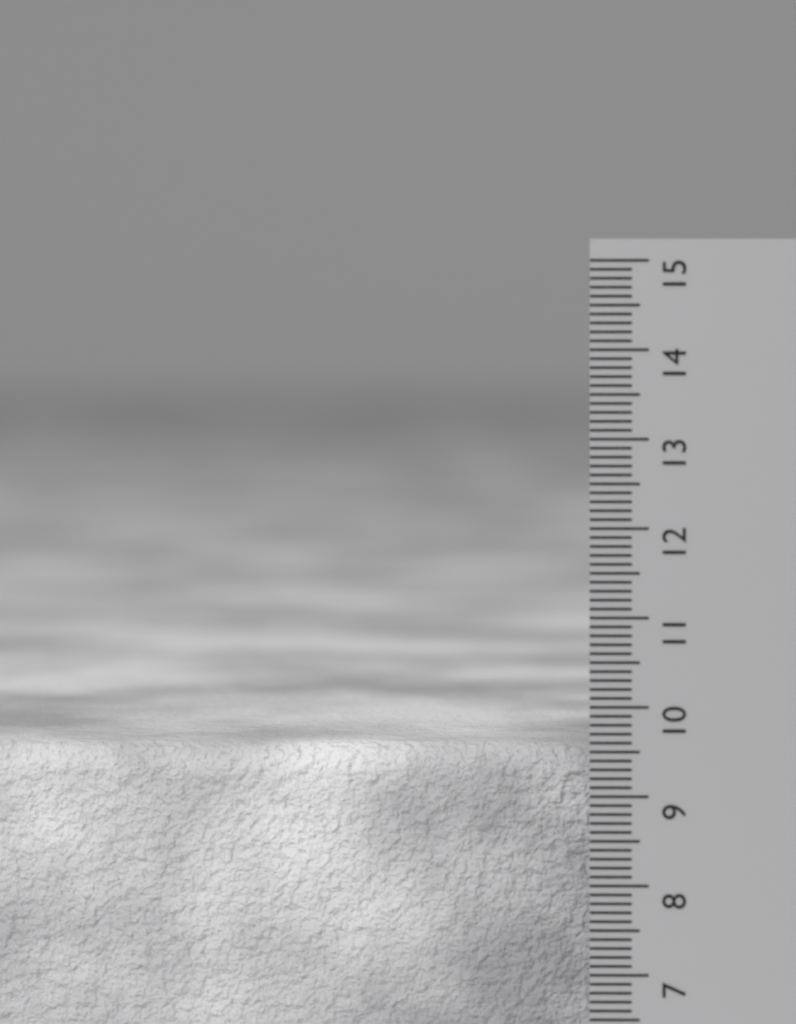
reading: 9.5 cm
